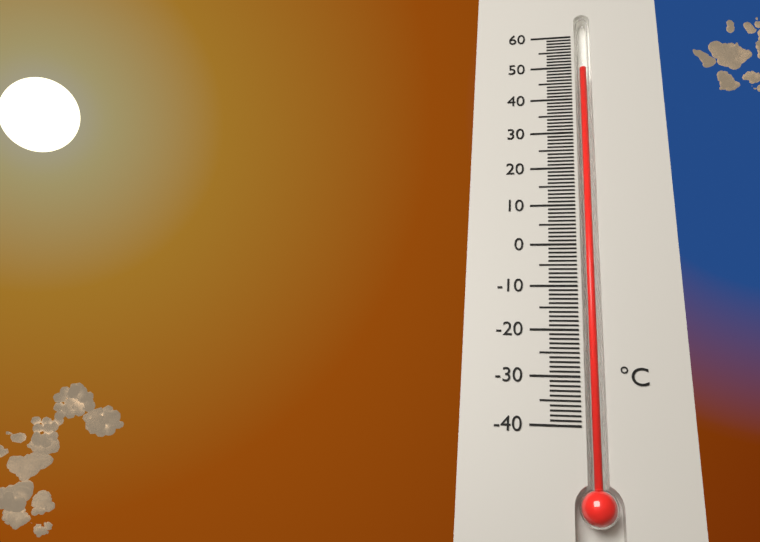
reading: 50 °C
